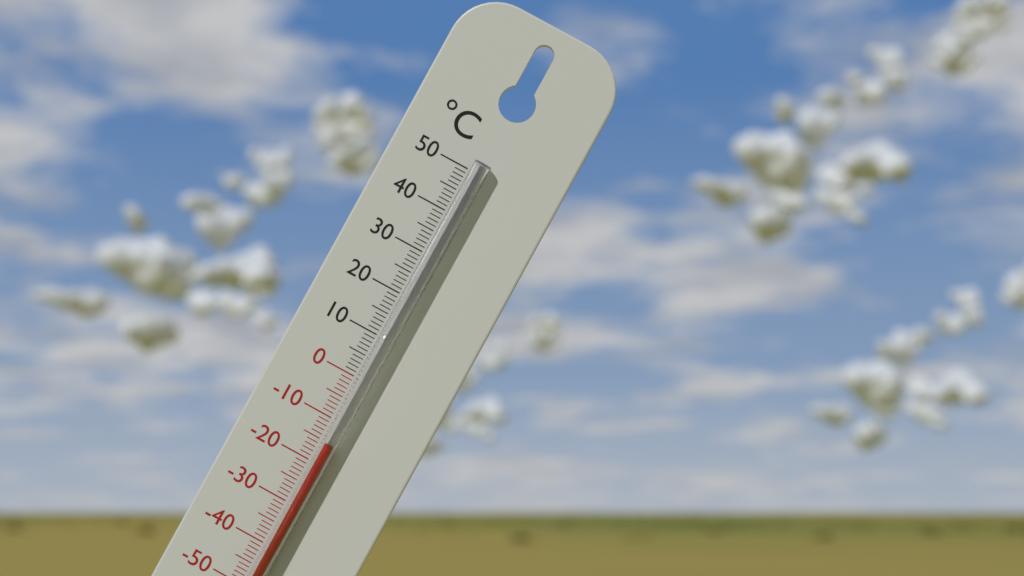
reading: -15 °C
